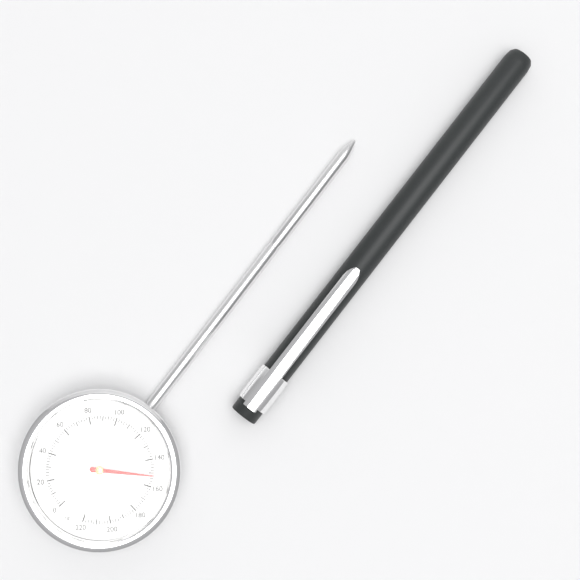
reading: 152 °F
